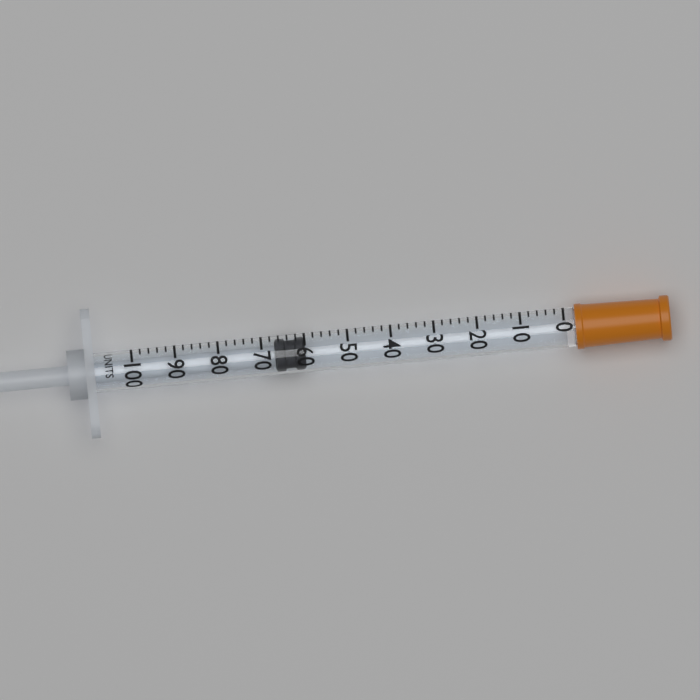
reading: 60 units
